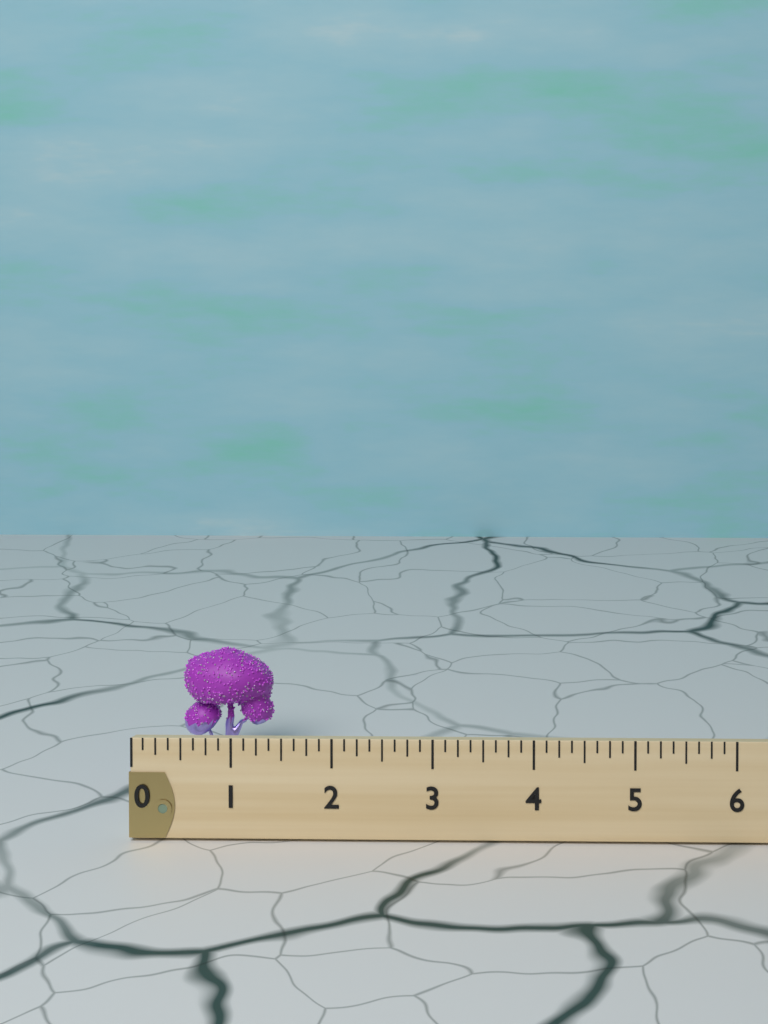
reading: 1.000 (no unit)
